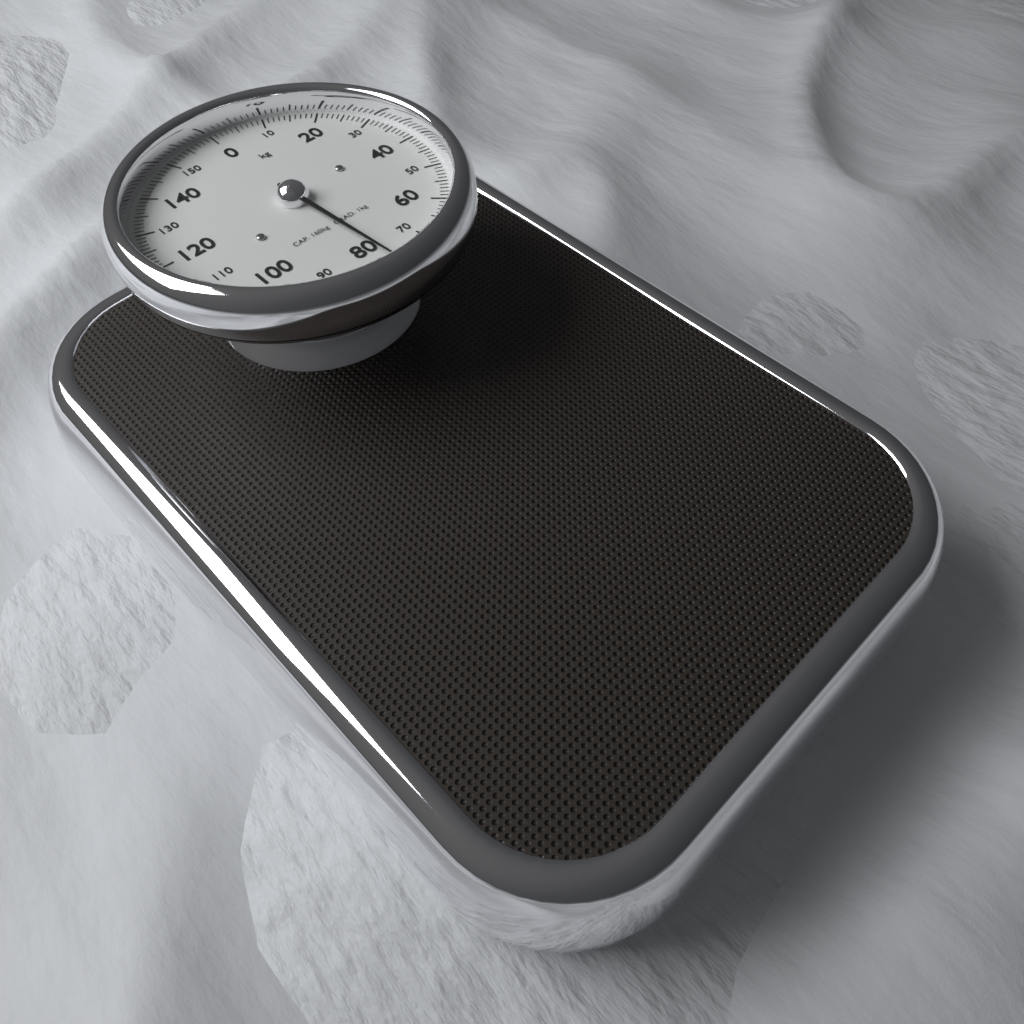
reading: 78 kg
